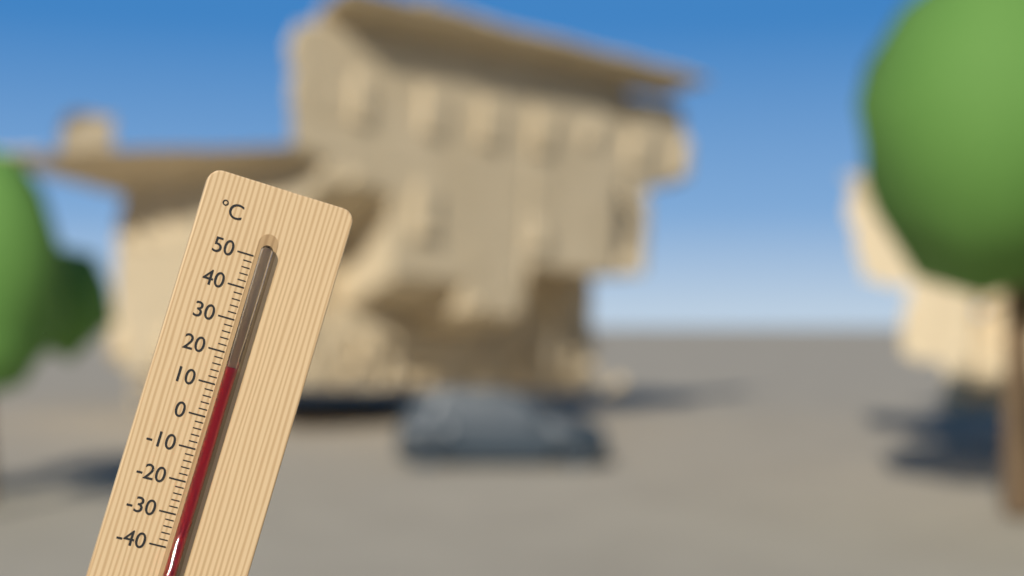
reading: 16 °C
